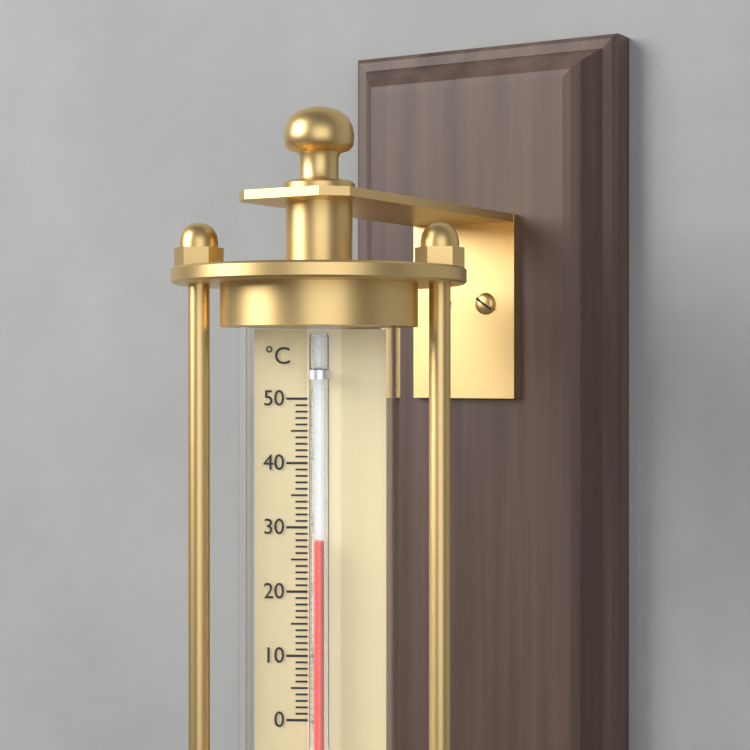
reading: 28 °C
